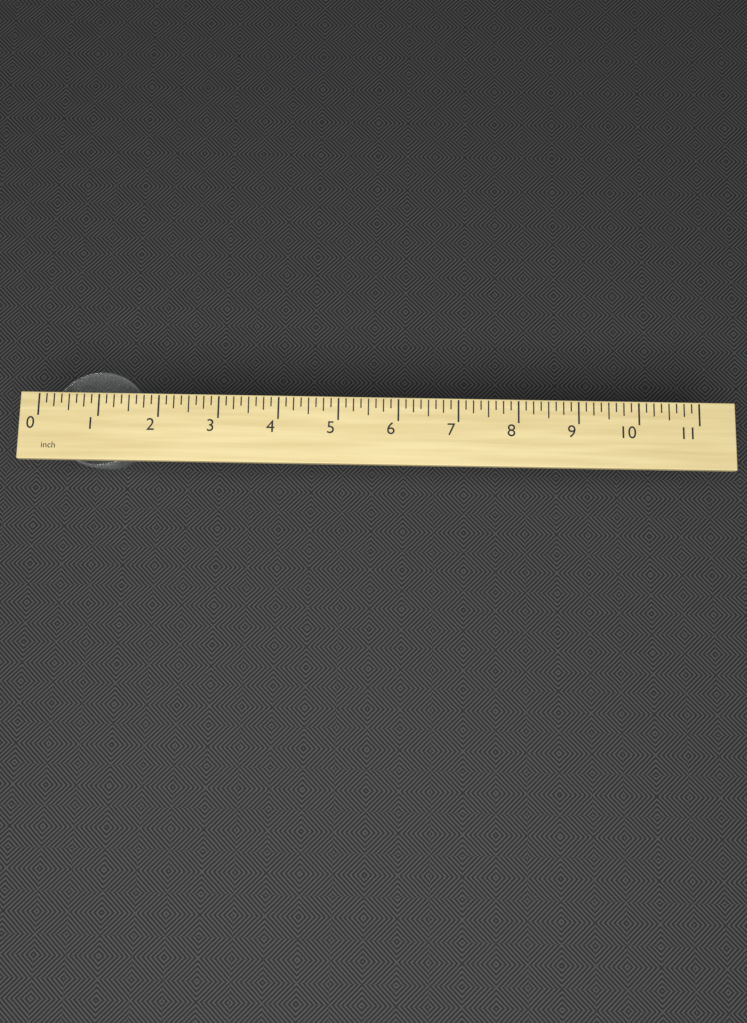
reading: 2.000 inch
